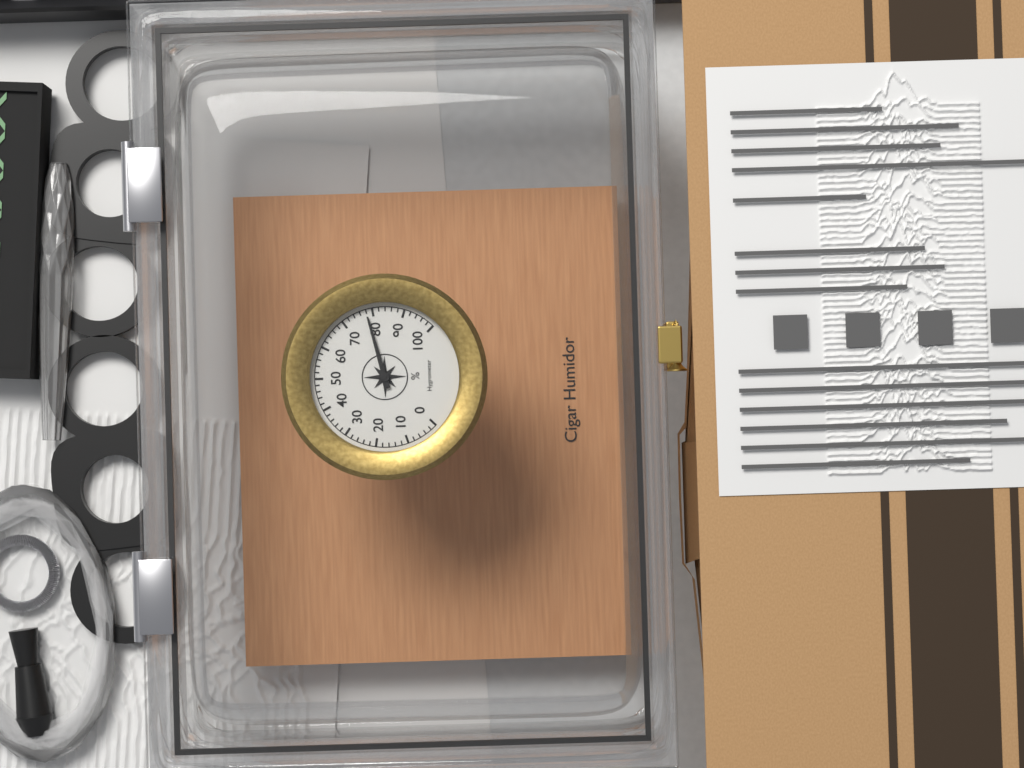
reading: 78 %
